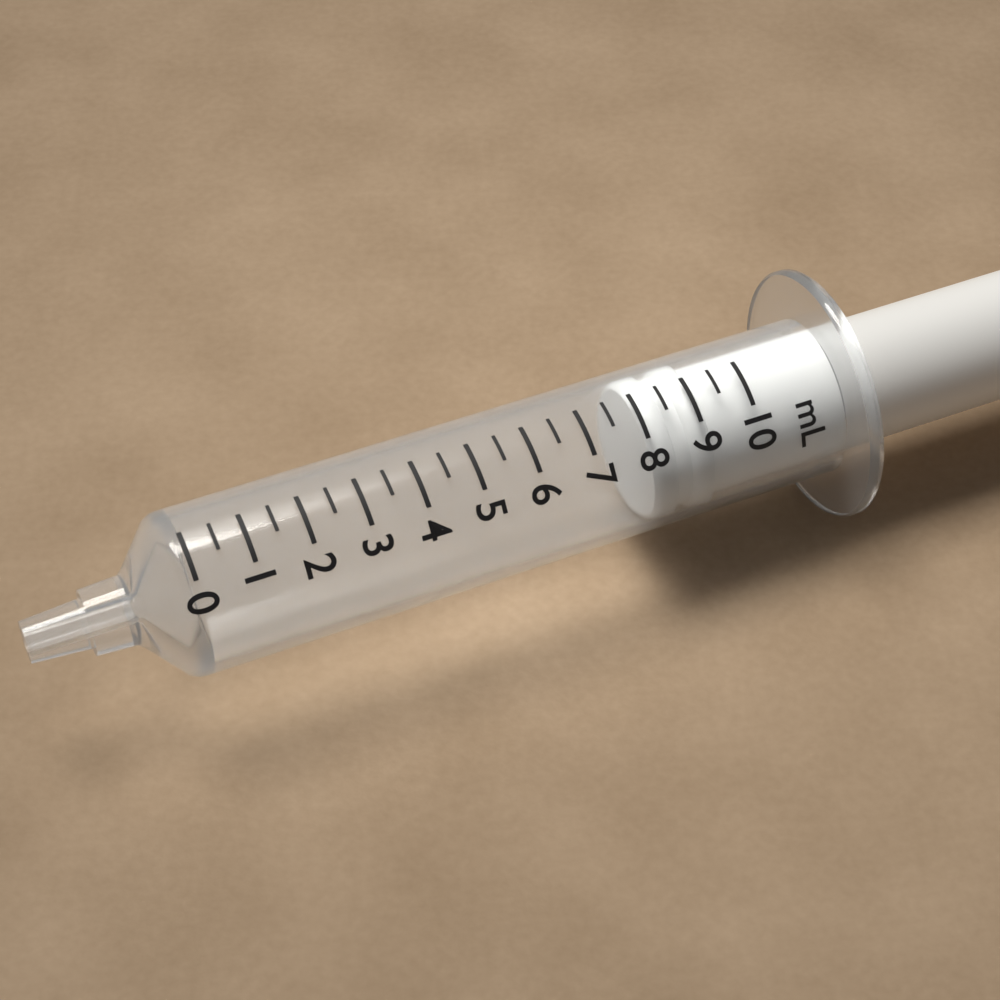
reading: 8.0 mL
